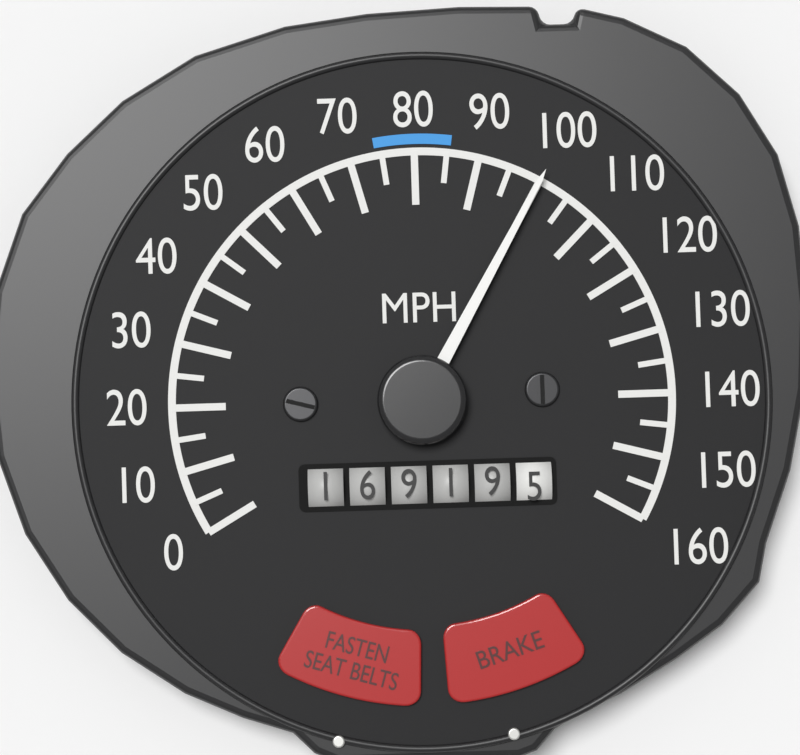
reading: 100 MPH
